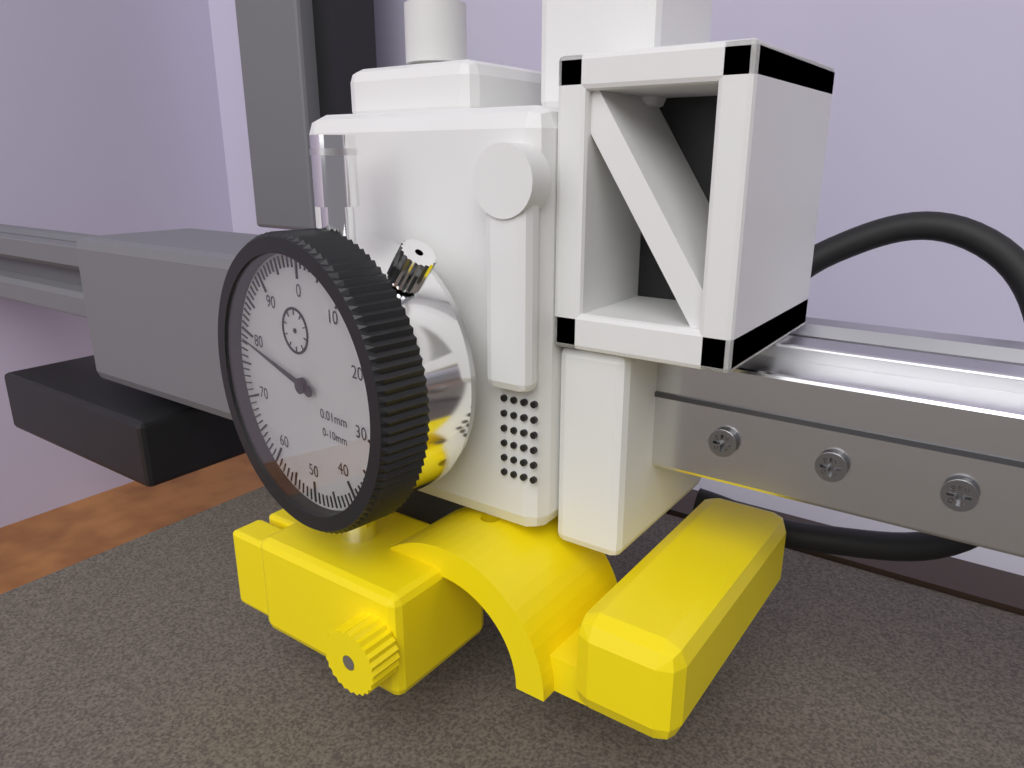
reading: 79 0.01mm
